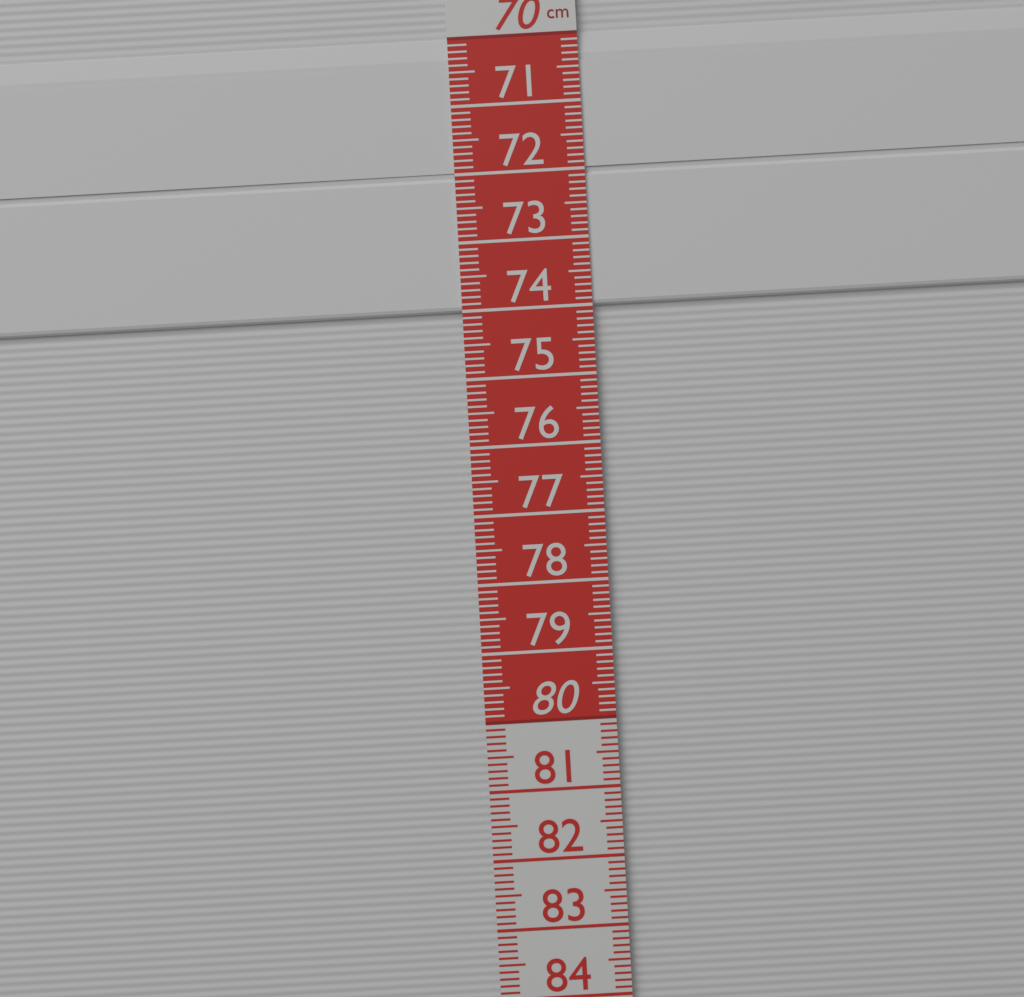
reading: 74.0 cm
